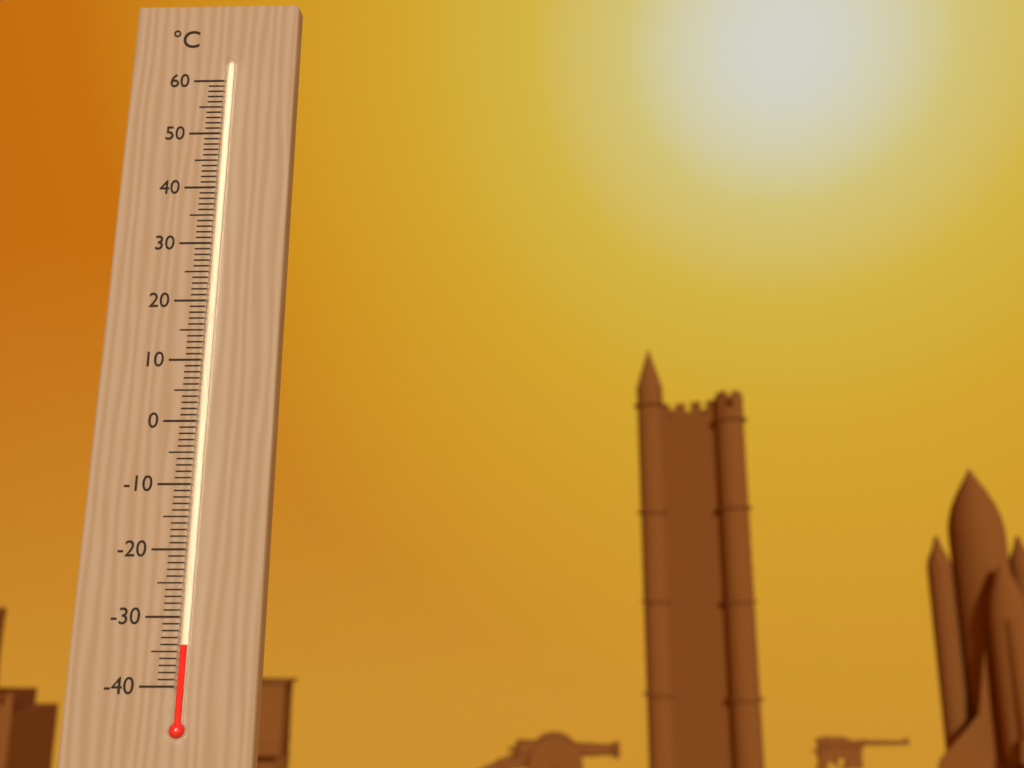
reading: -34 °C
